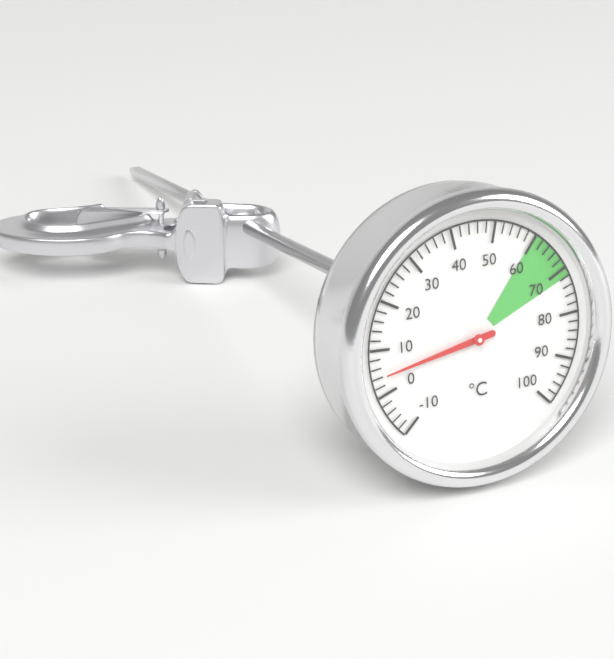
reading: 4 °C
